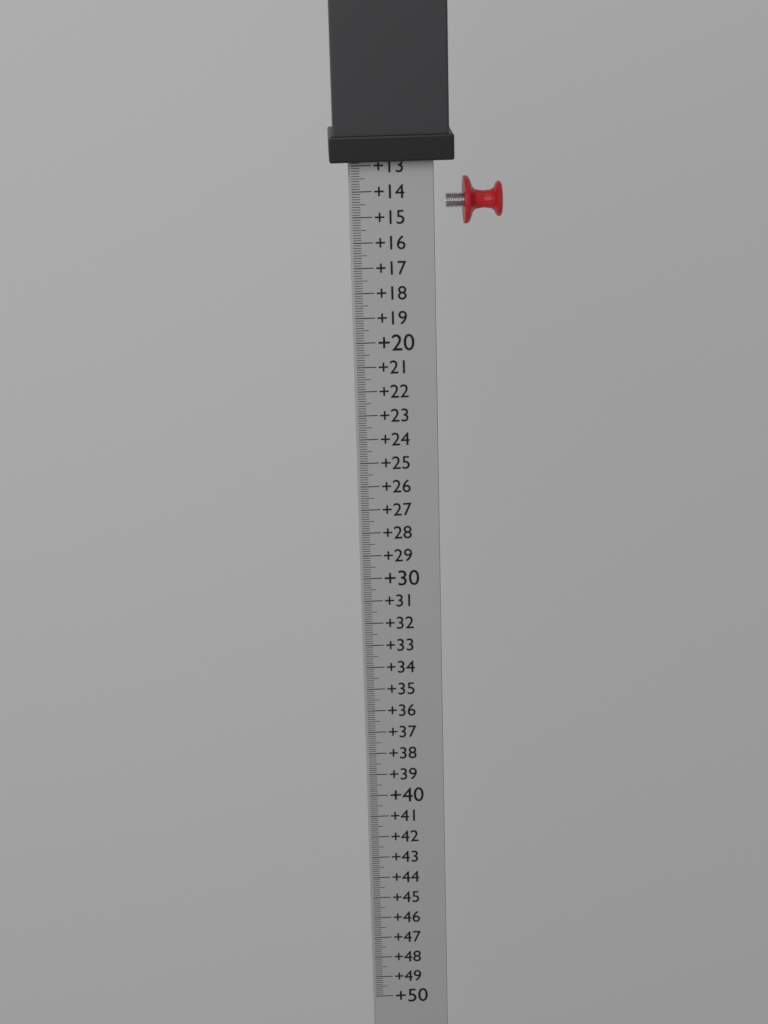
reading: 12.8 (no unit)
